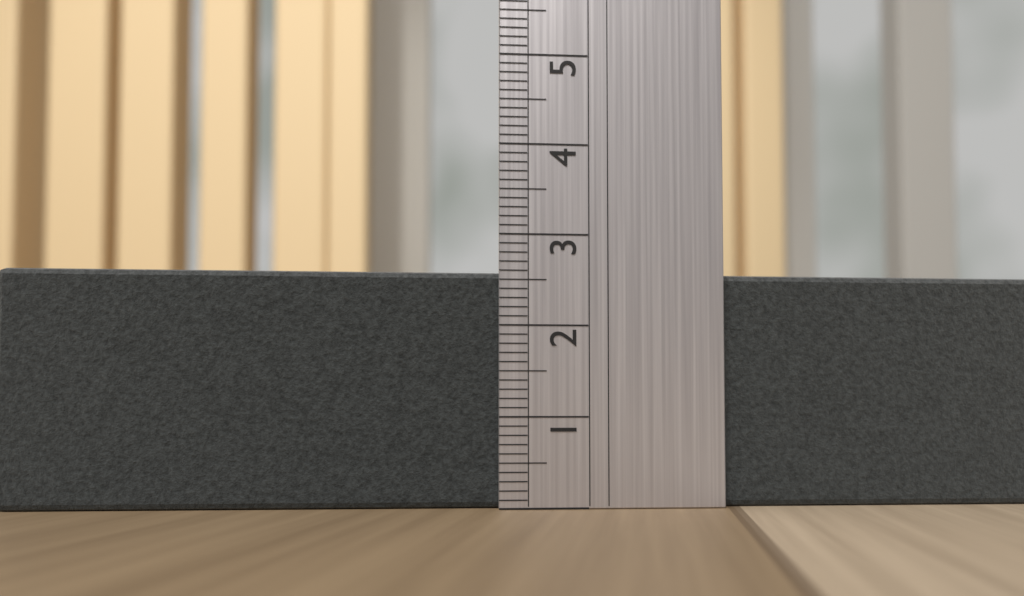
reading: 2.6 (no unit)
